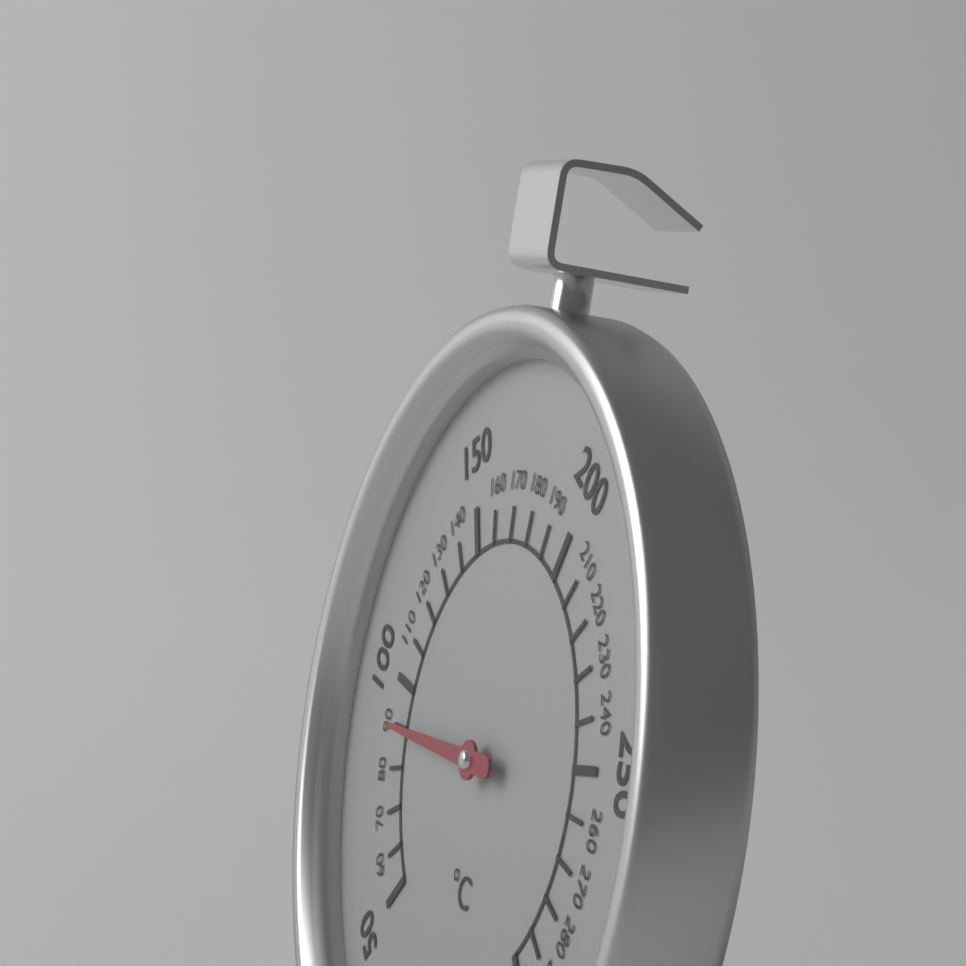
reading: 90 °C
